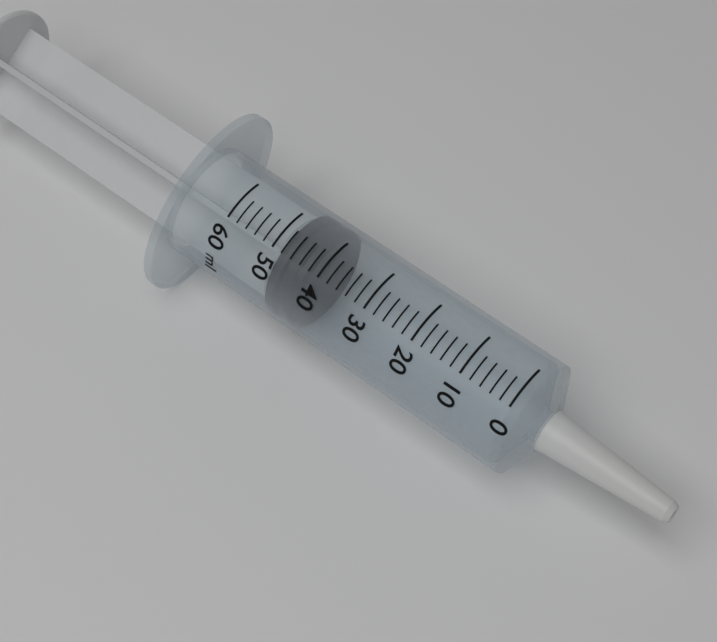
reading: 42 ml
